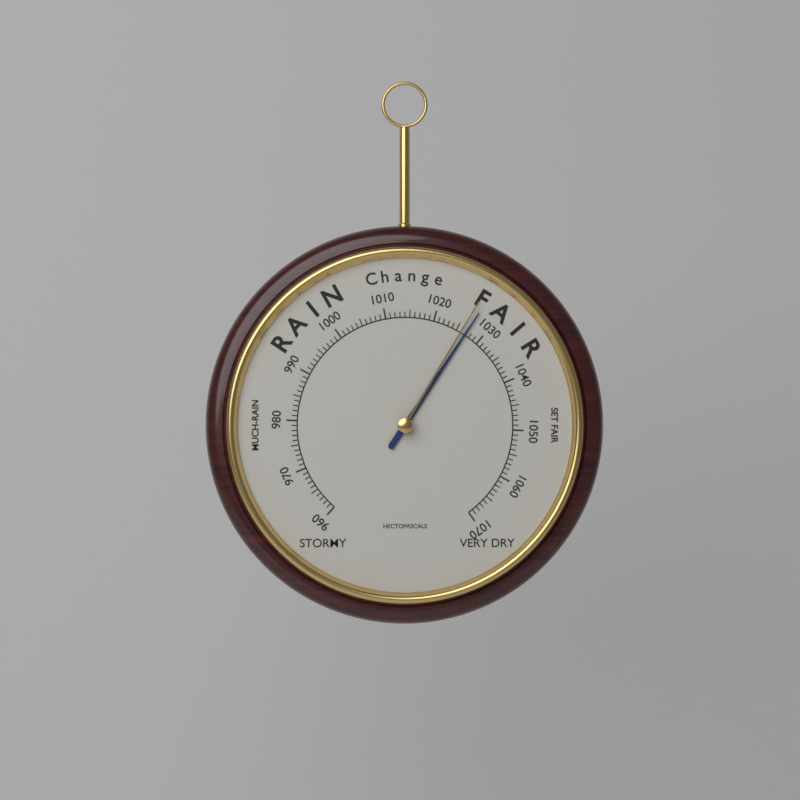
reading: 1027 hPa
